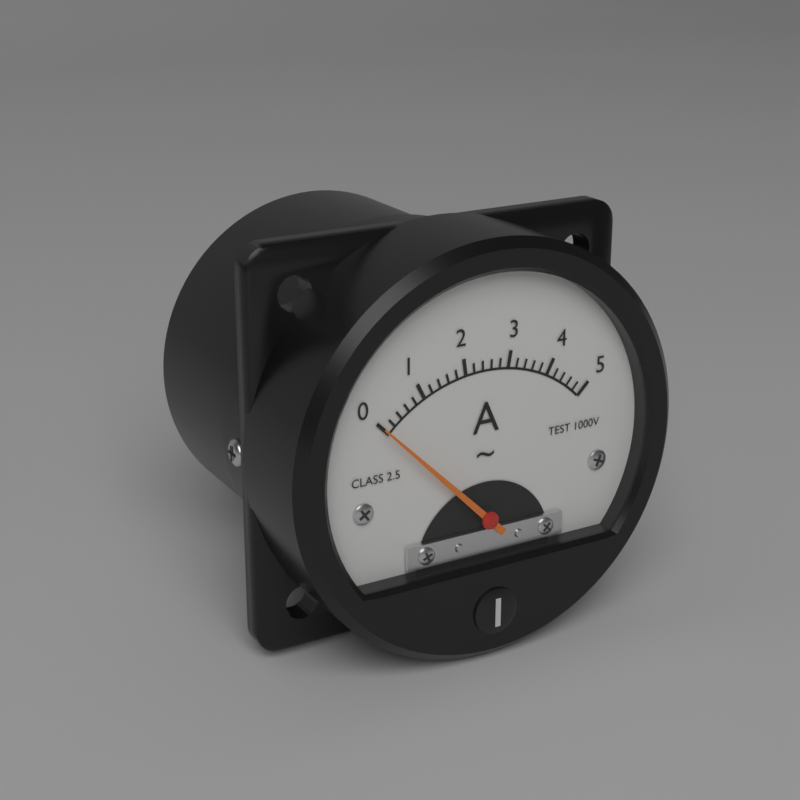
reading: 0.0 A
